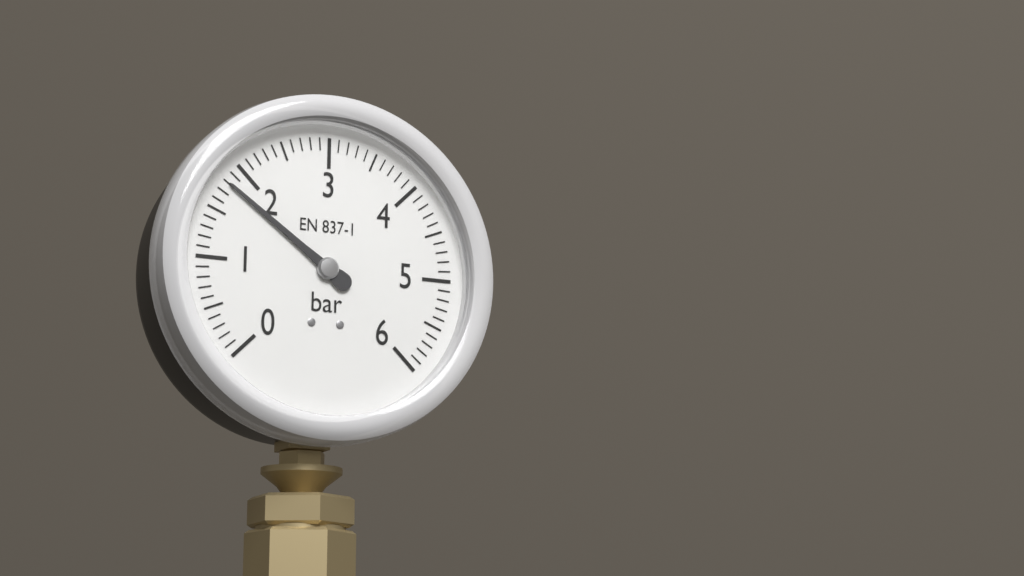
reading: 1.8 bar
